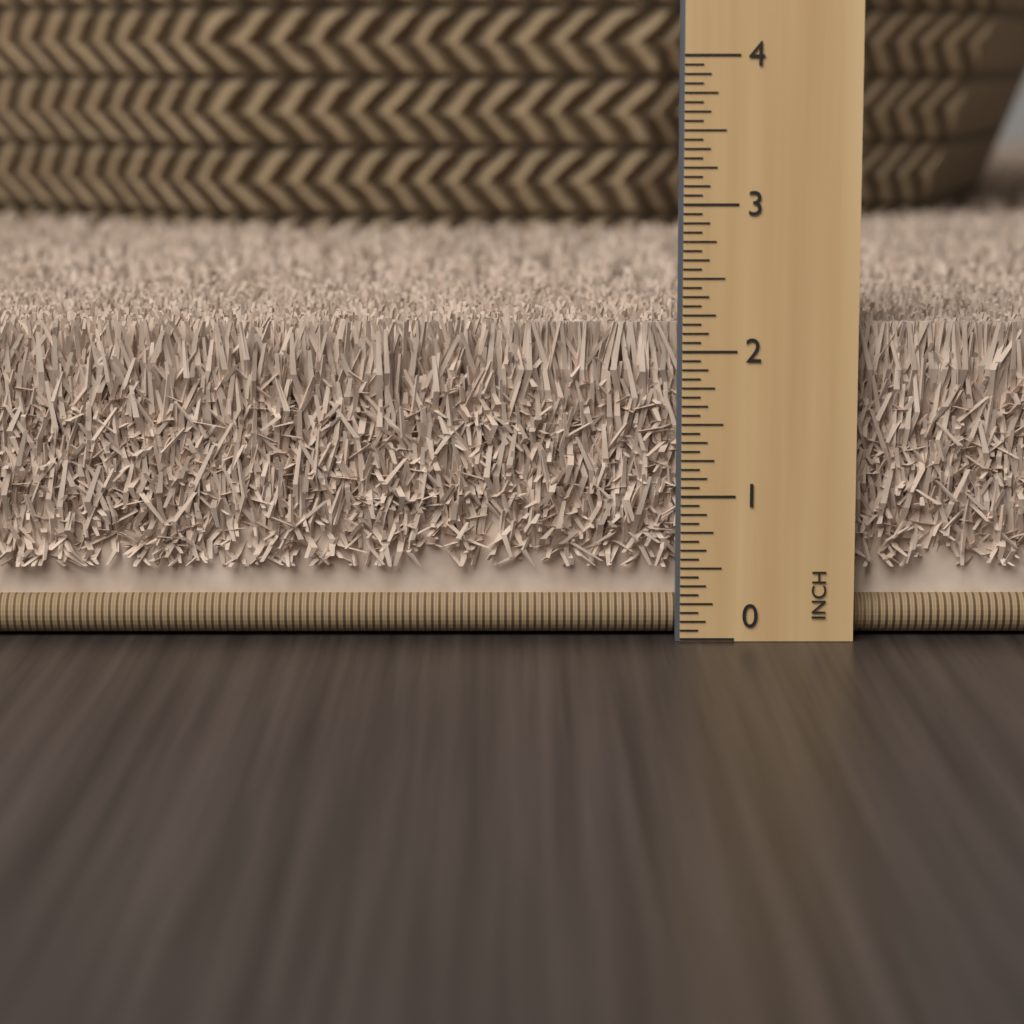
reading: 2.1875 in
